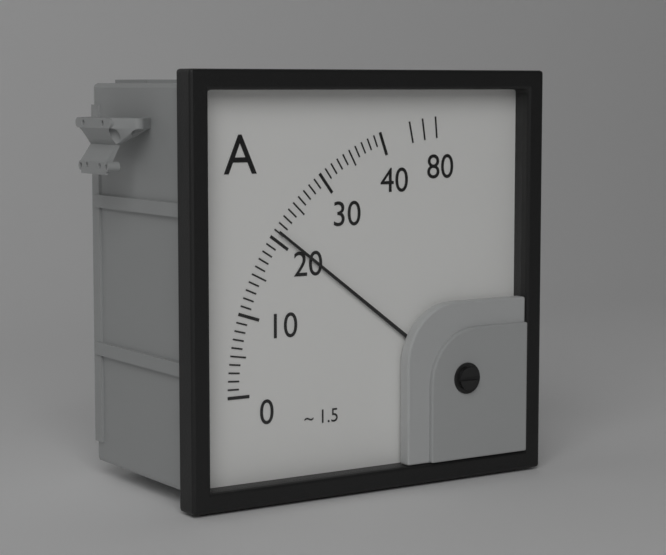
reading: 21 A
